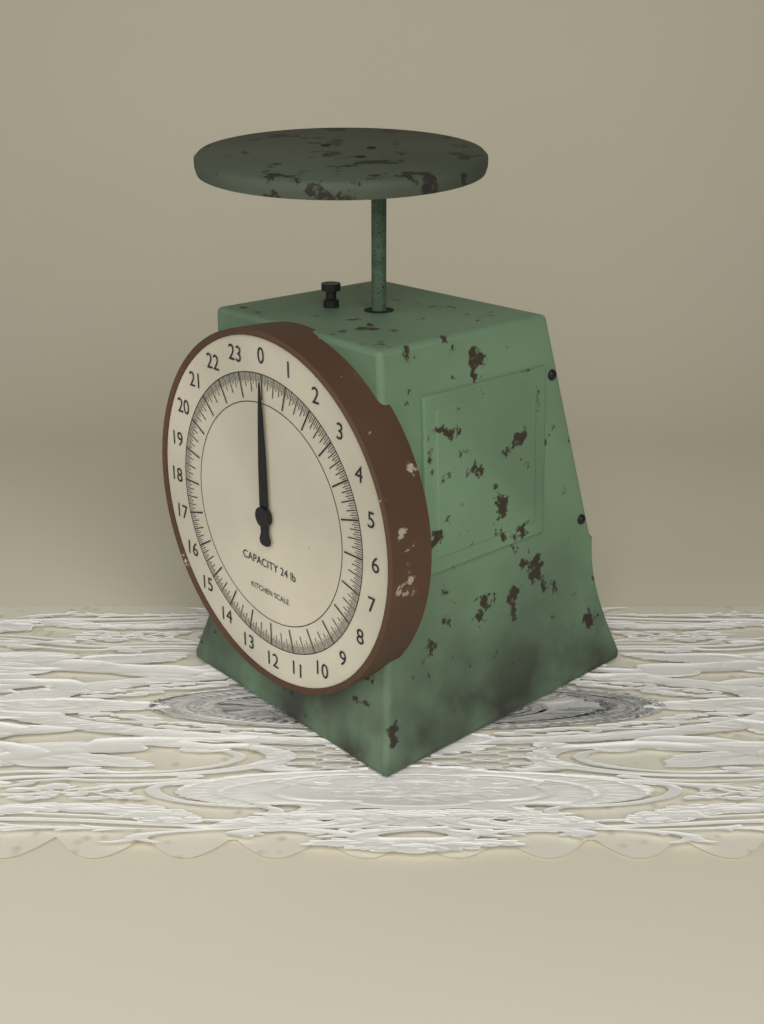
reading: 0.0000 lb
